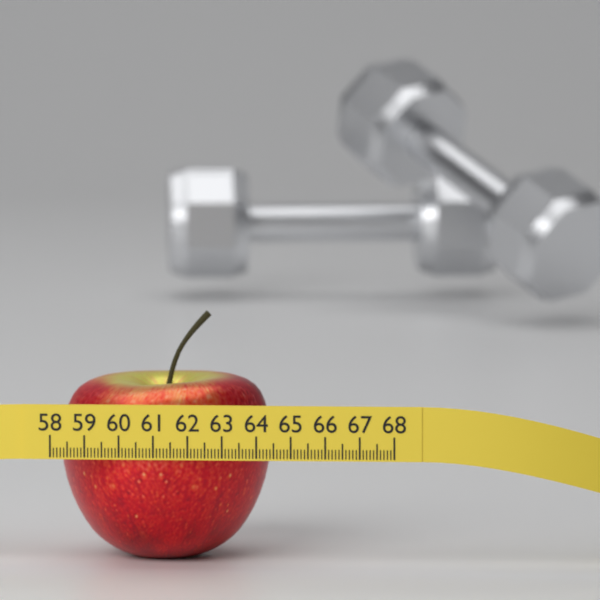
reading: 64.2 (no unit)
